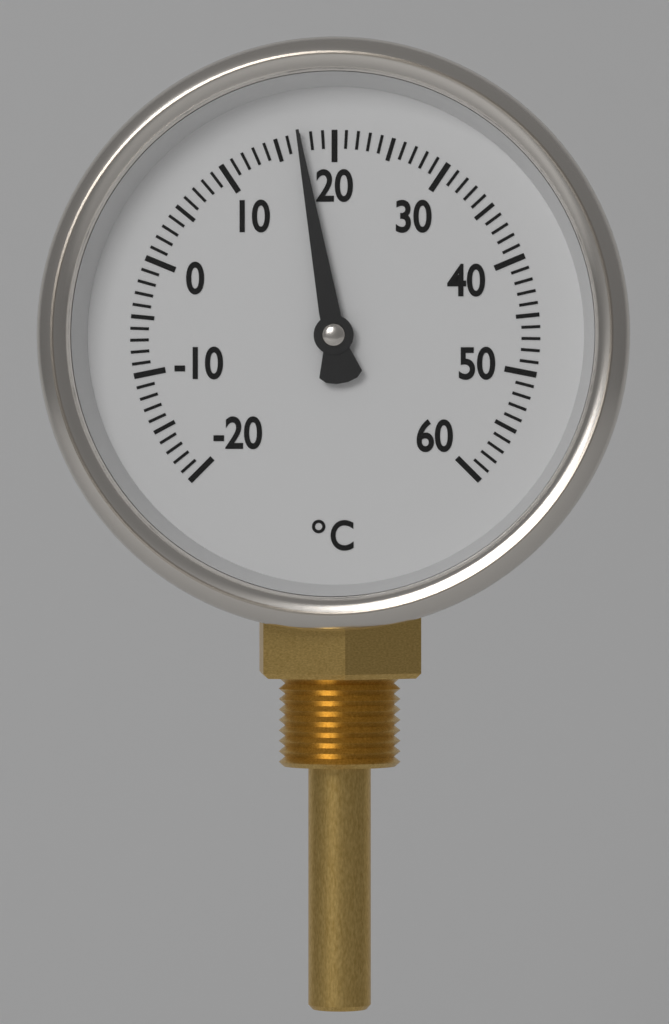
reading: 17 °C
